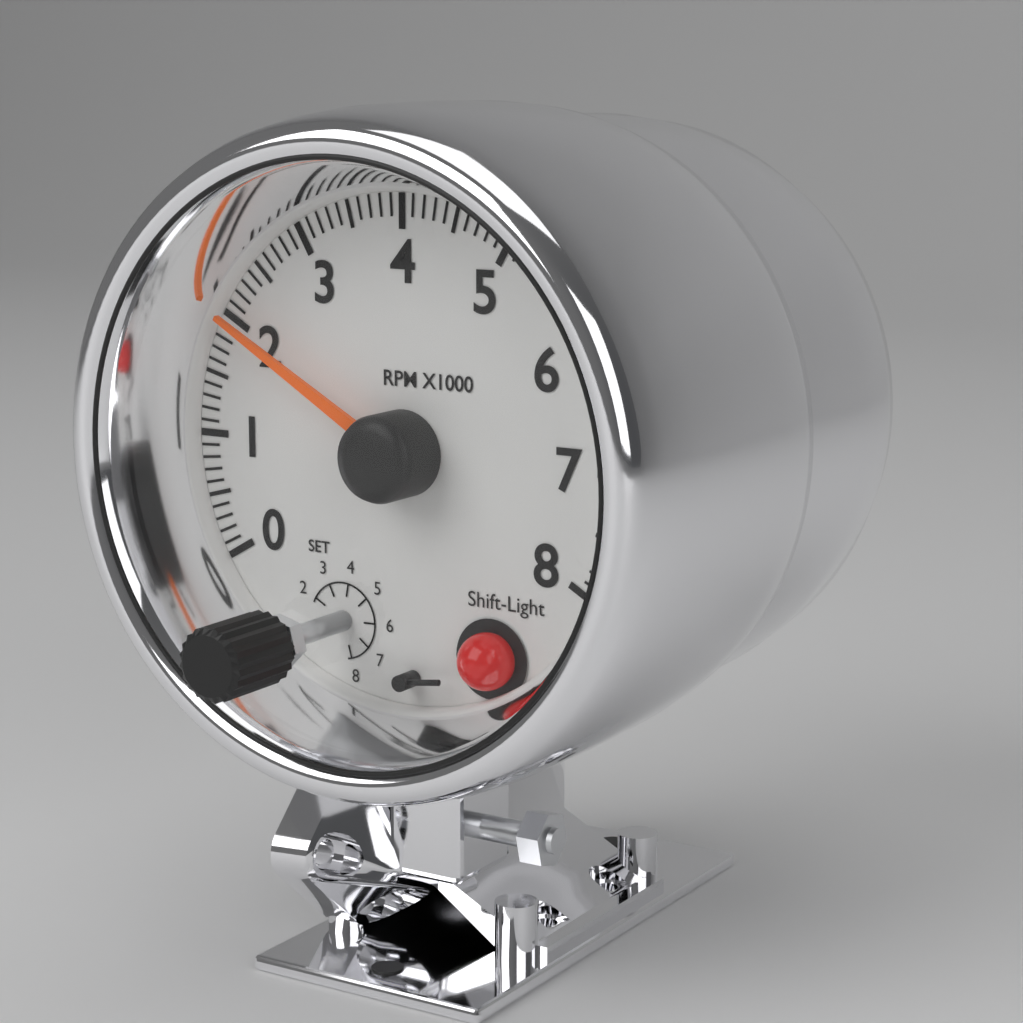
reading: 2000 RPM
